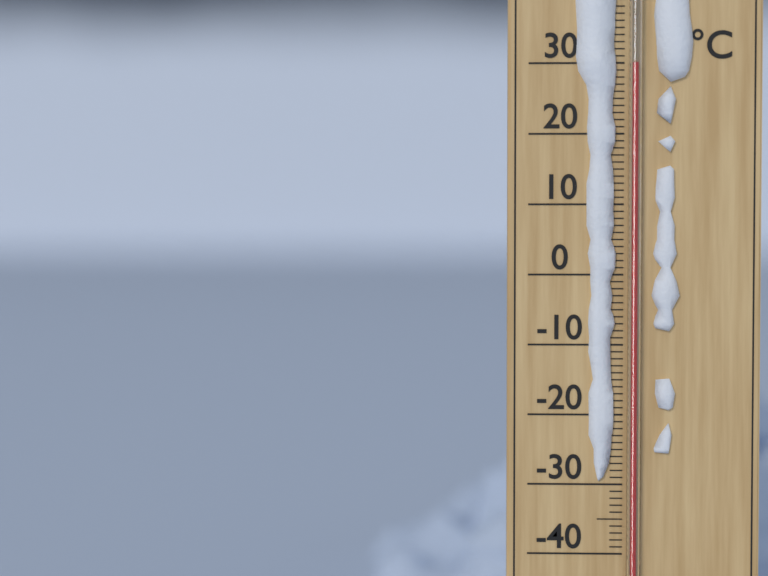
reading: 30 °C
